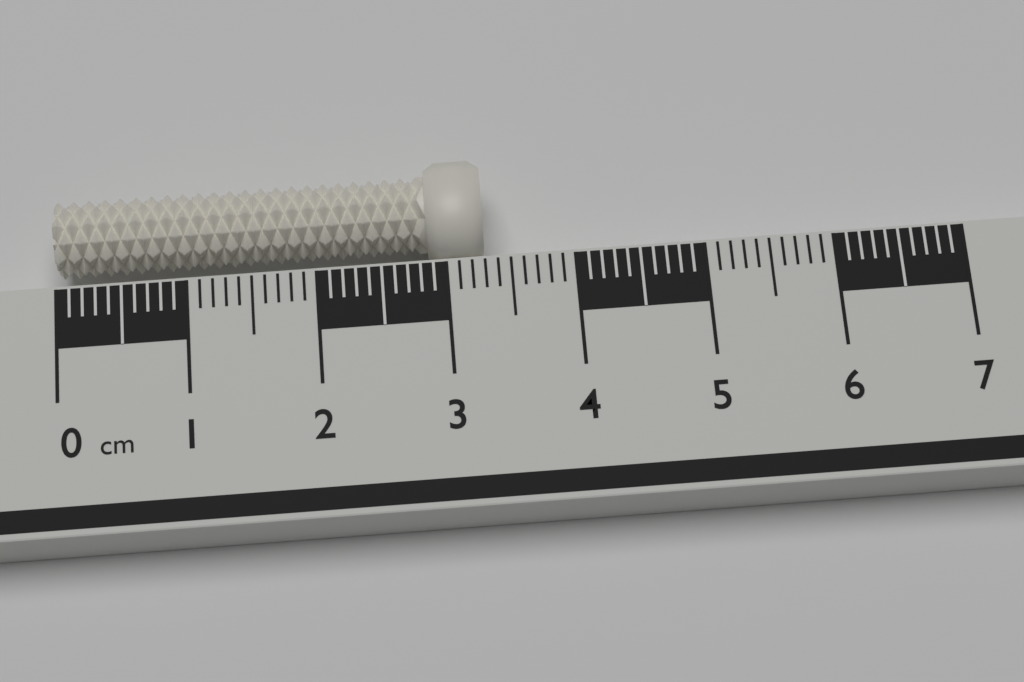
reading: 3.3 cm
